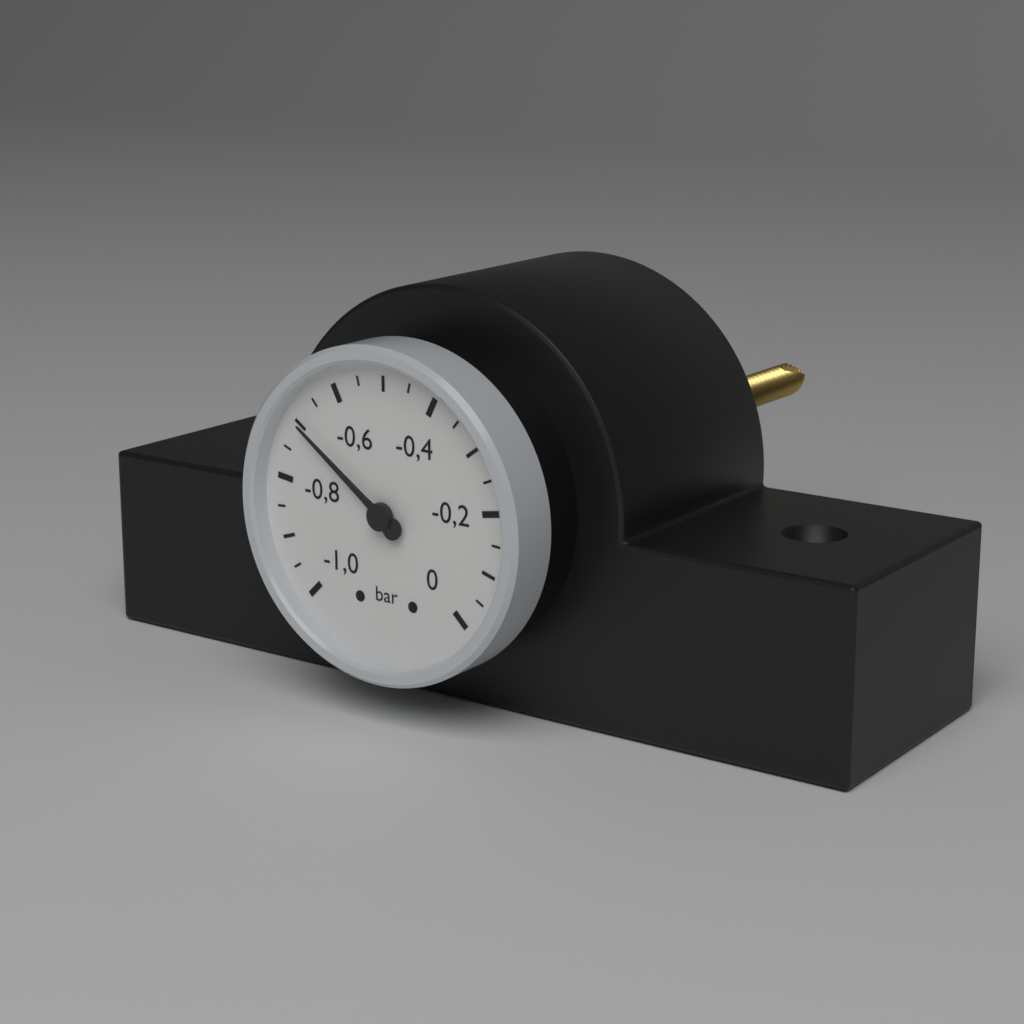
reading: -0.70 bar
